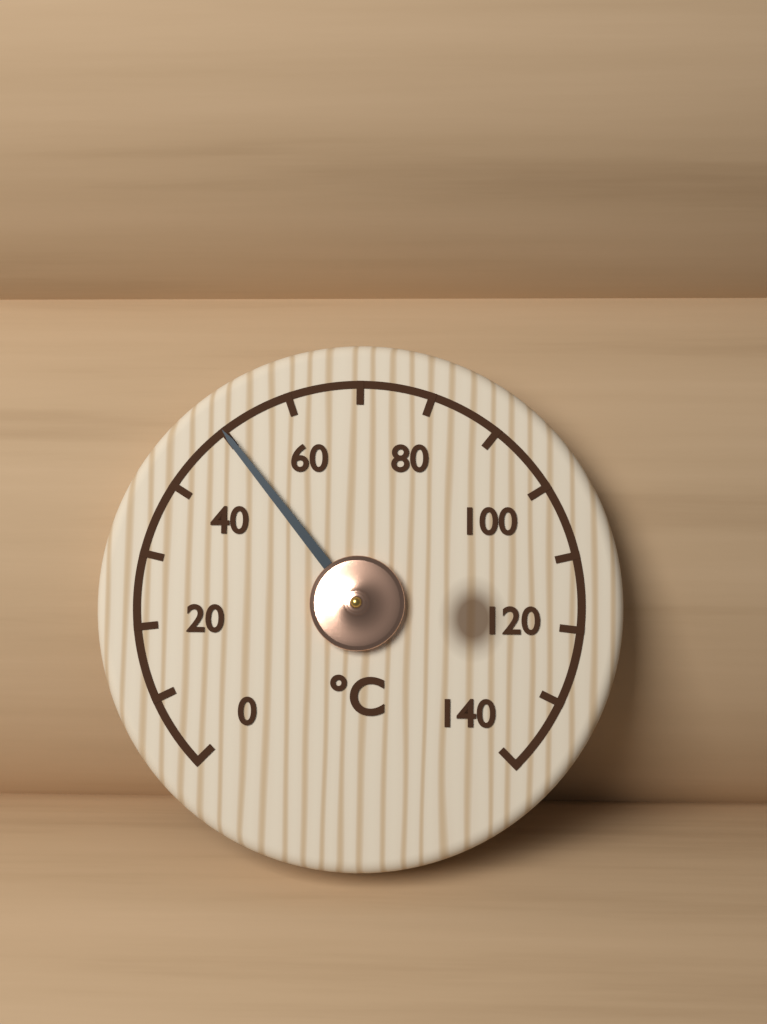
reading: 50 °C
